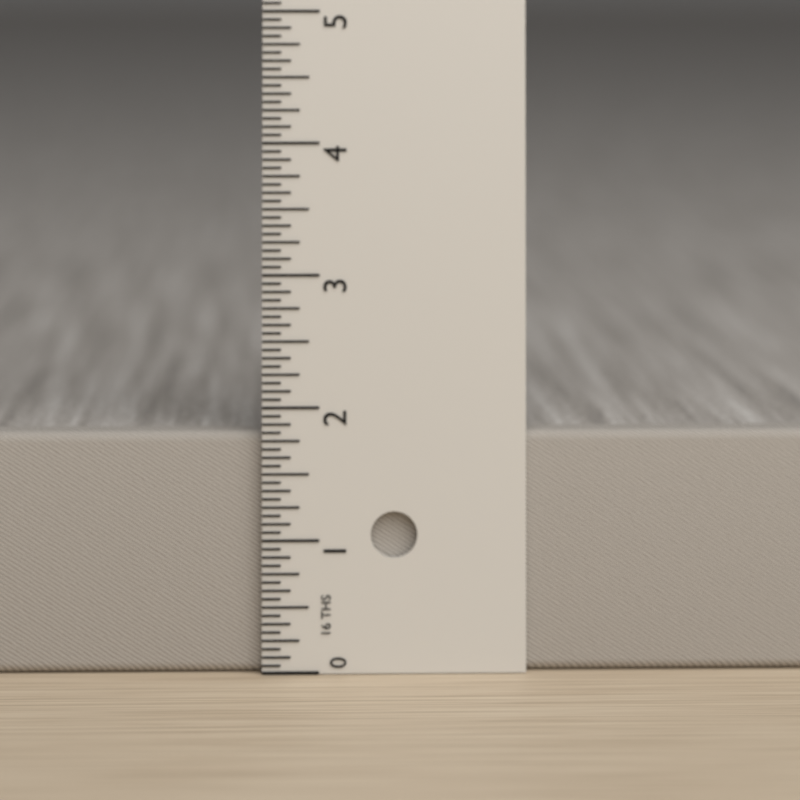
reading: 1.8125 in
